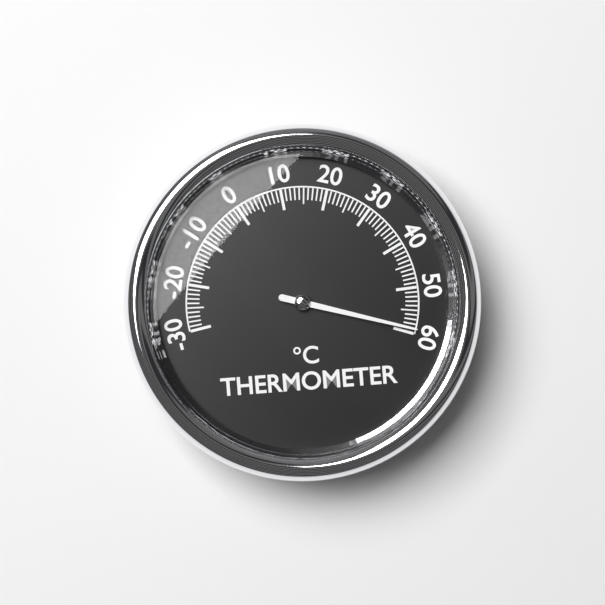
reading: 59 °C
